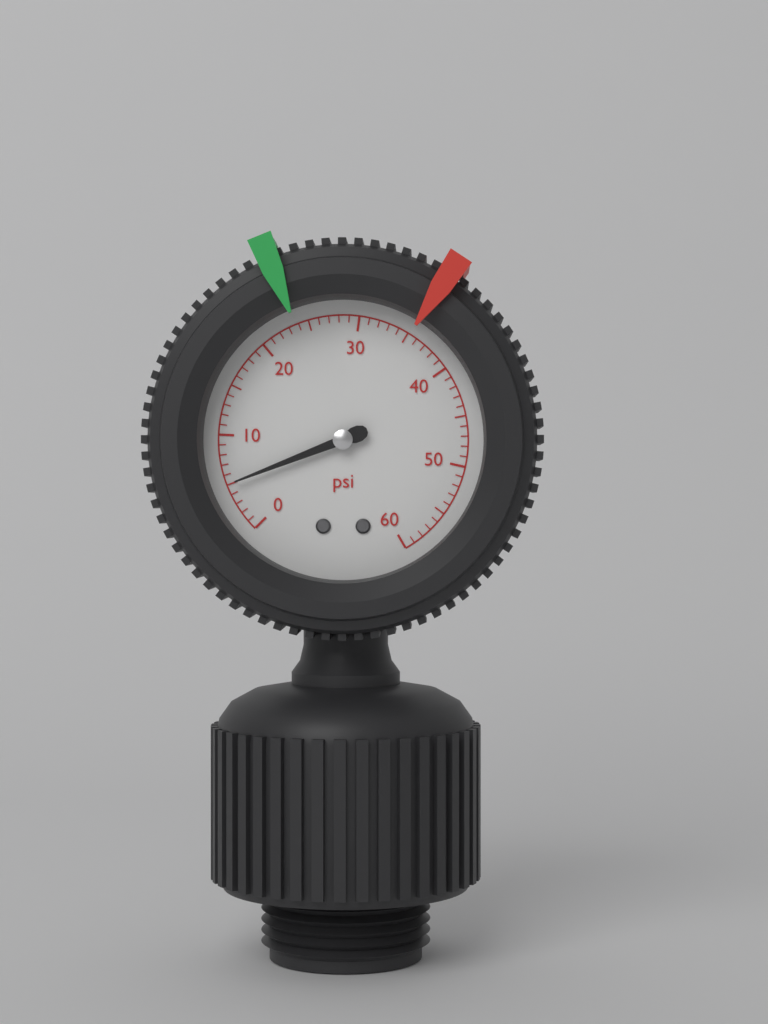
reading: 5 psi
